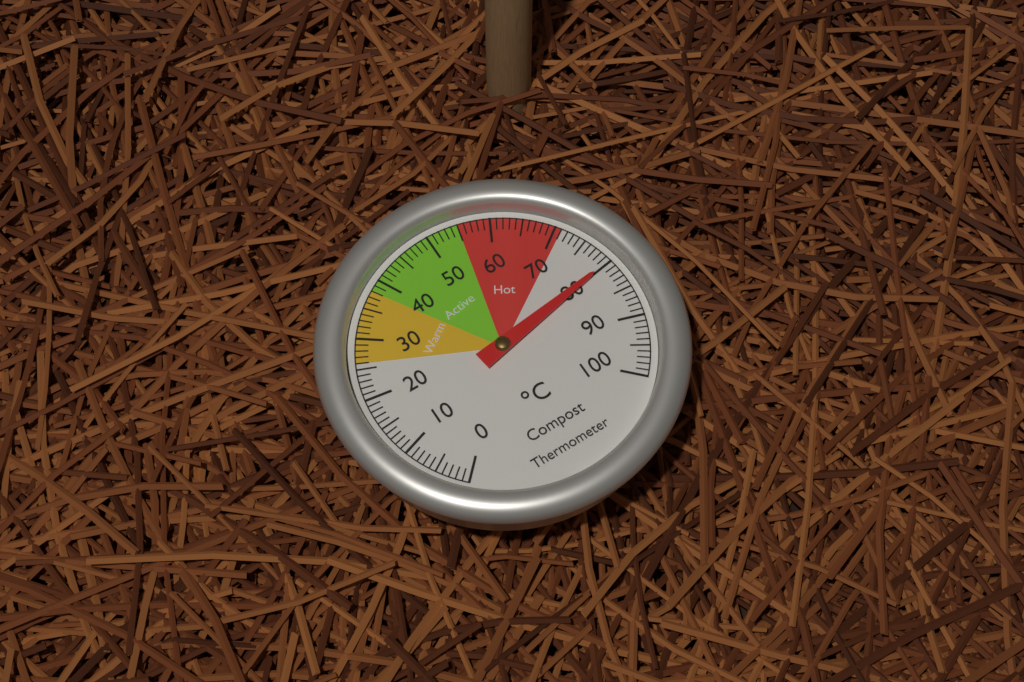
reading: 80 °C
